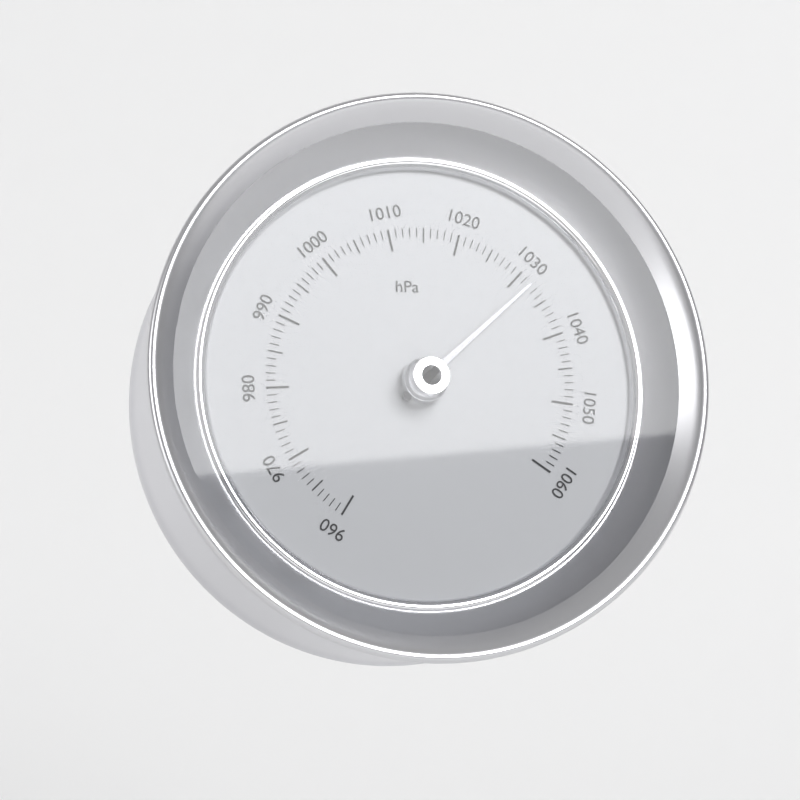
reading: 1032 hPa
